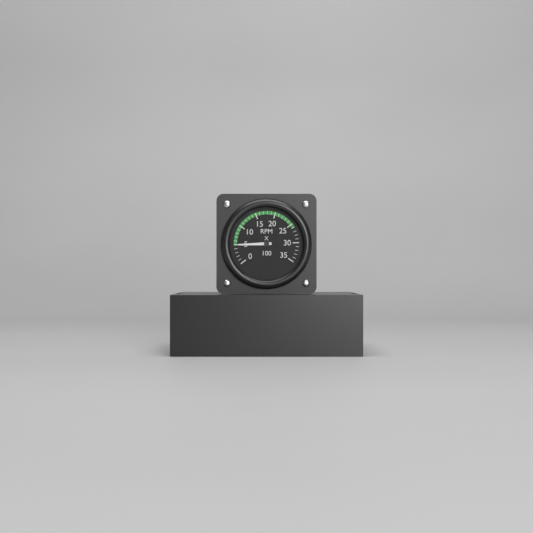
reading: 5 RPM x 100
